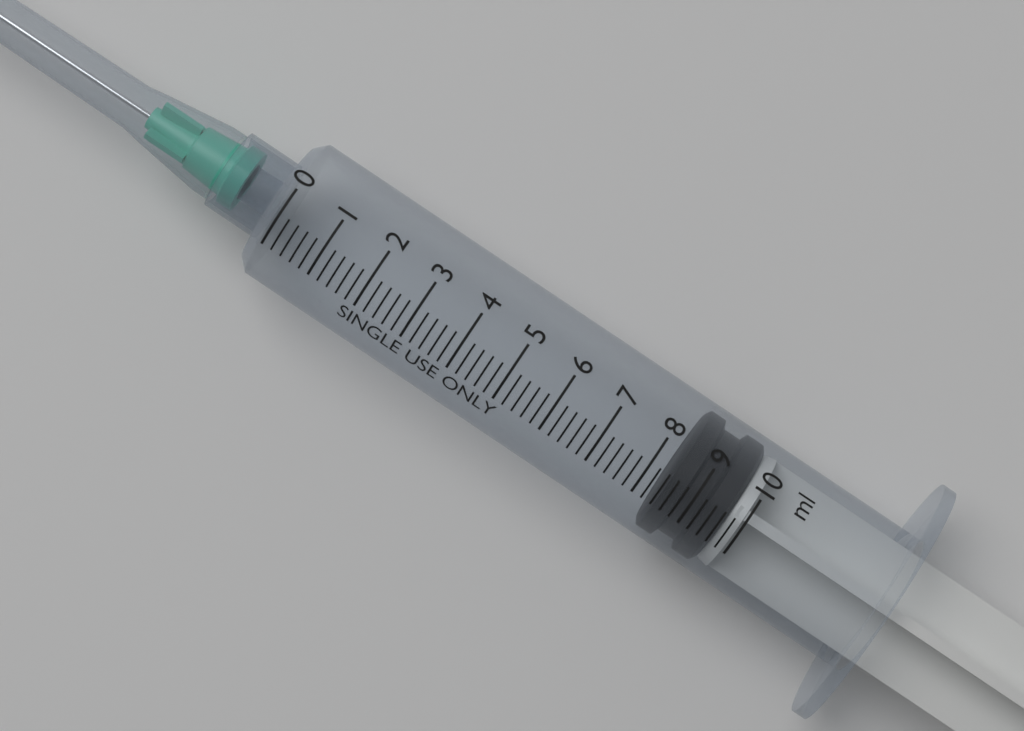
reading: 8.4 ml
